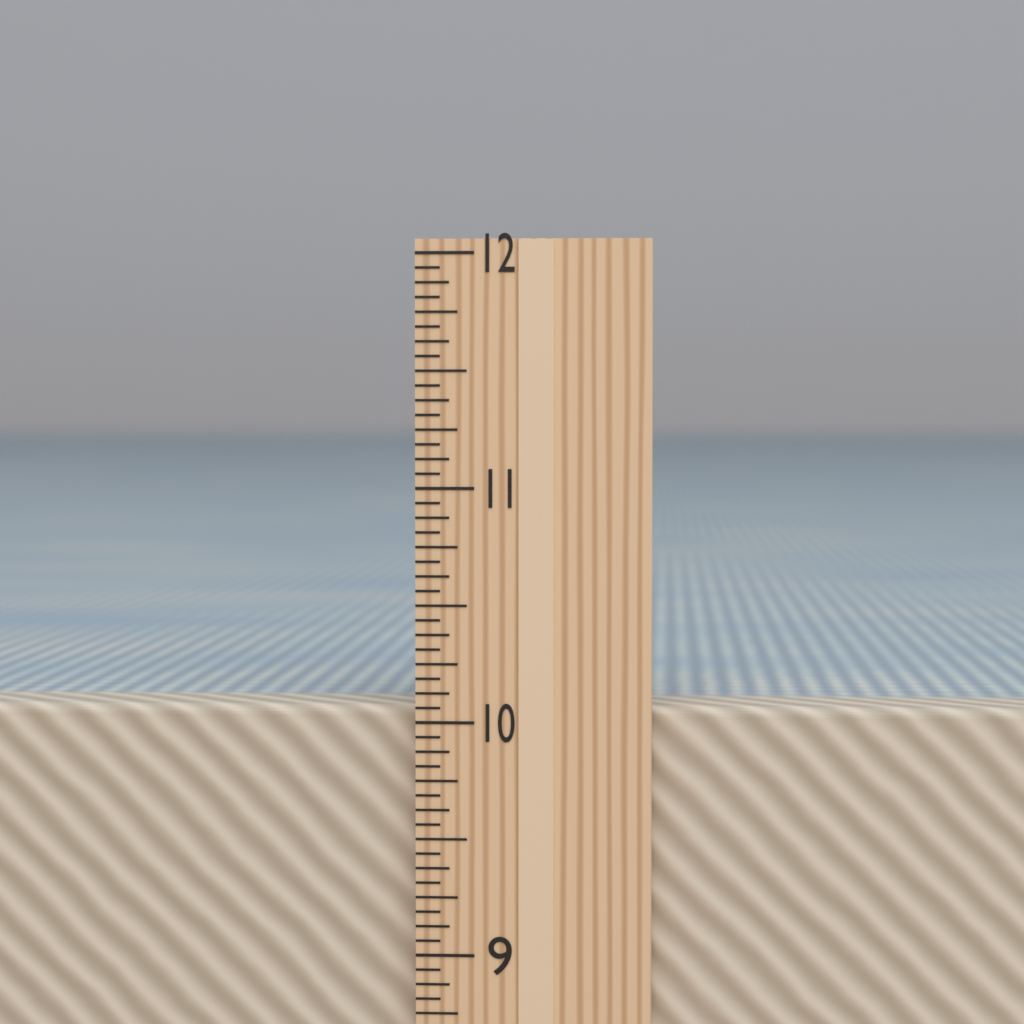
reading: 10.0625 in
